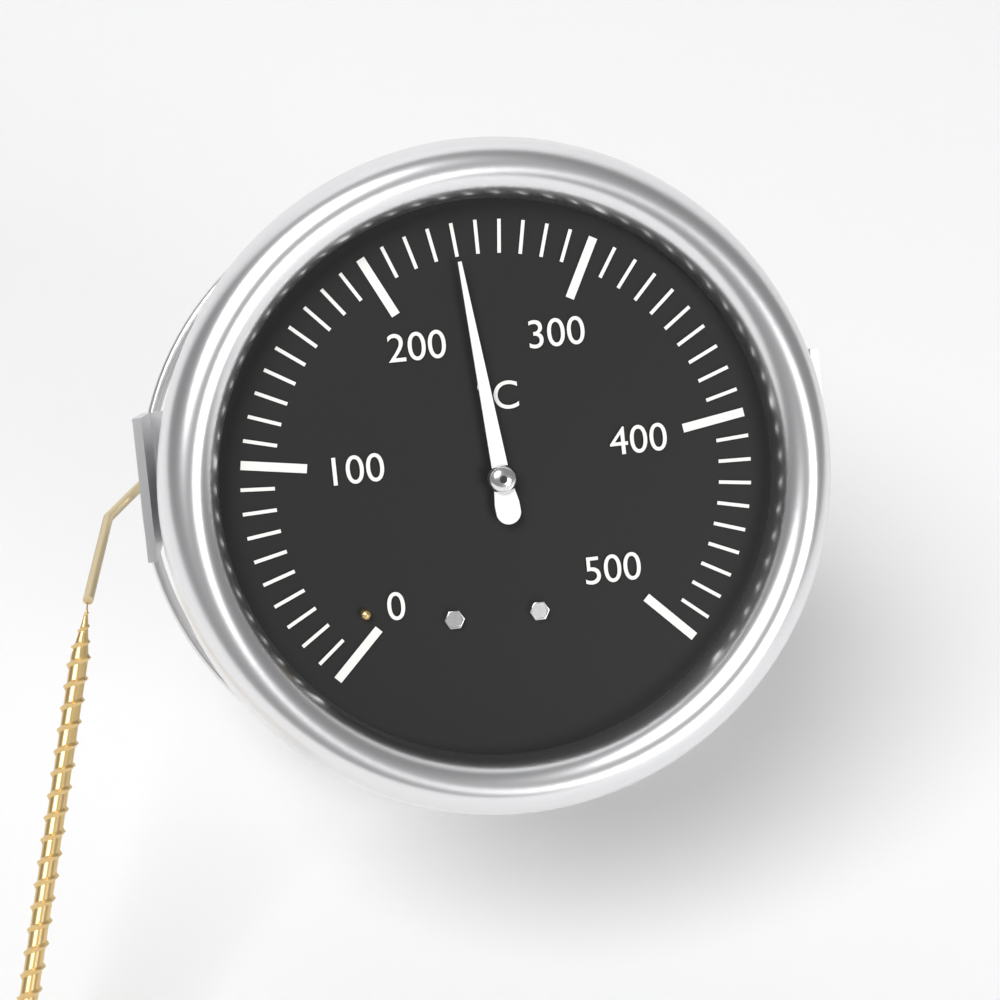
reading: 240 °C
